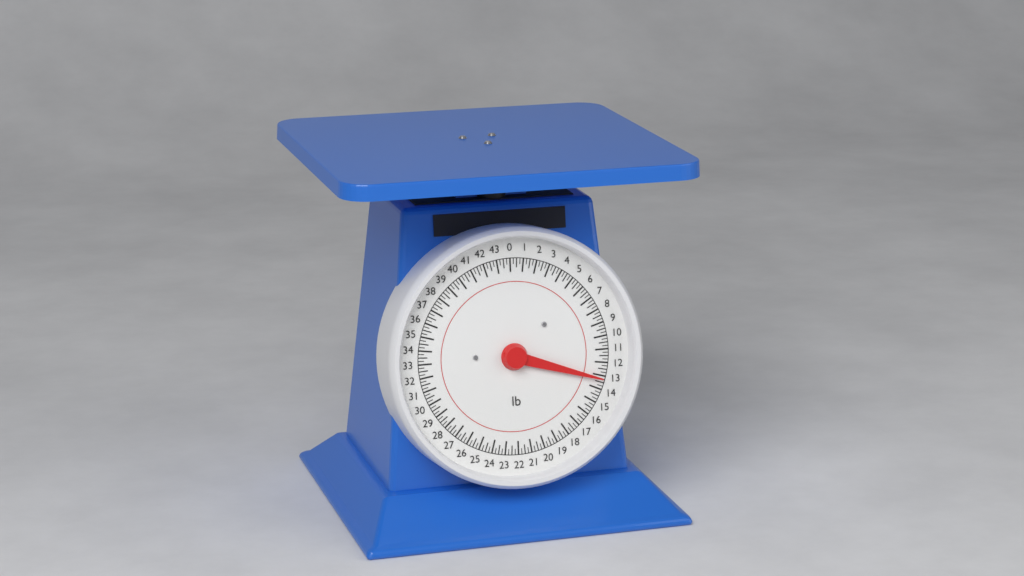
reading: 13.25 lb
